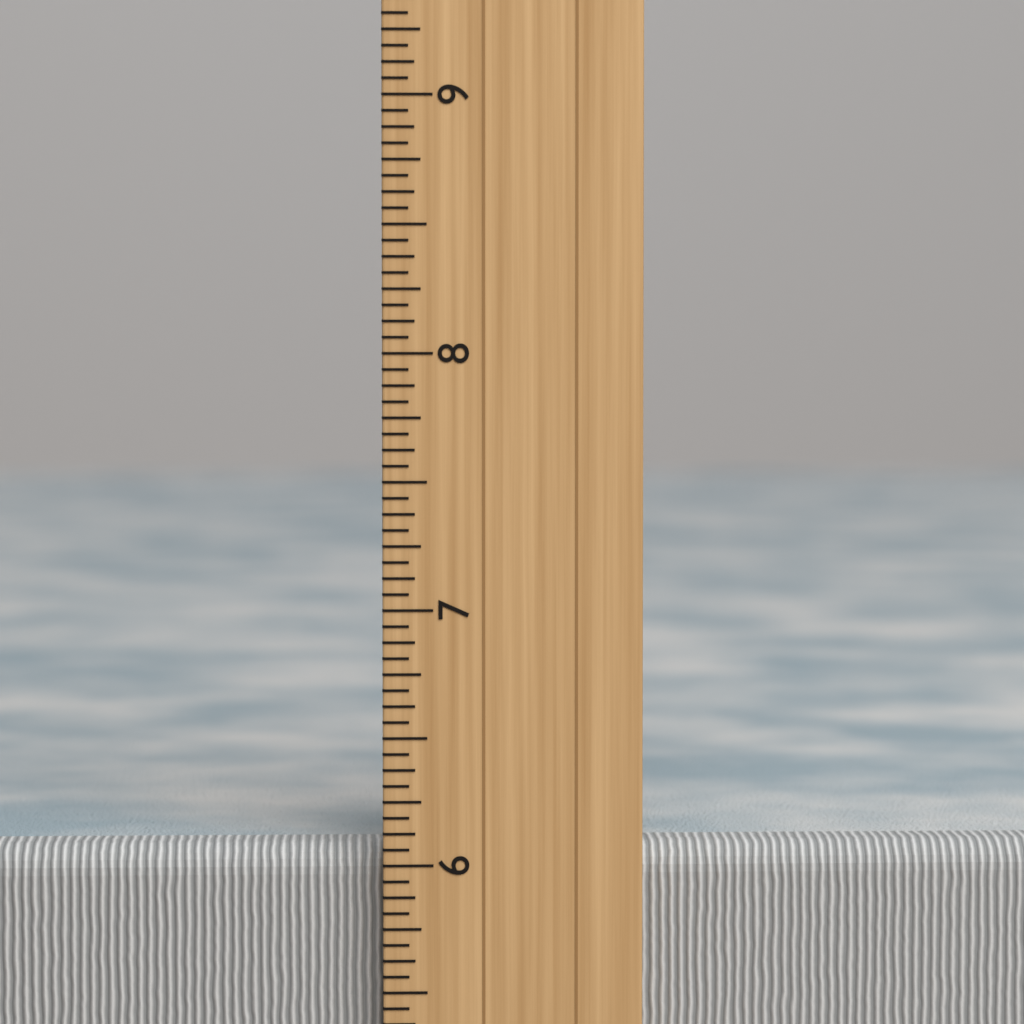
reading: 6.0625 inch
